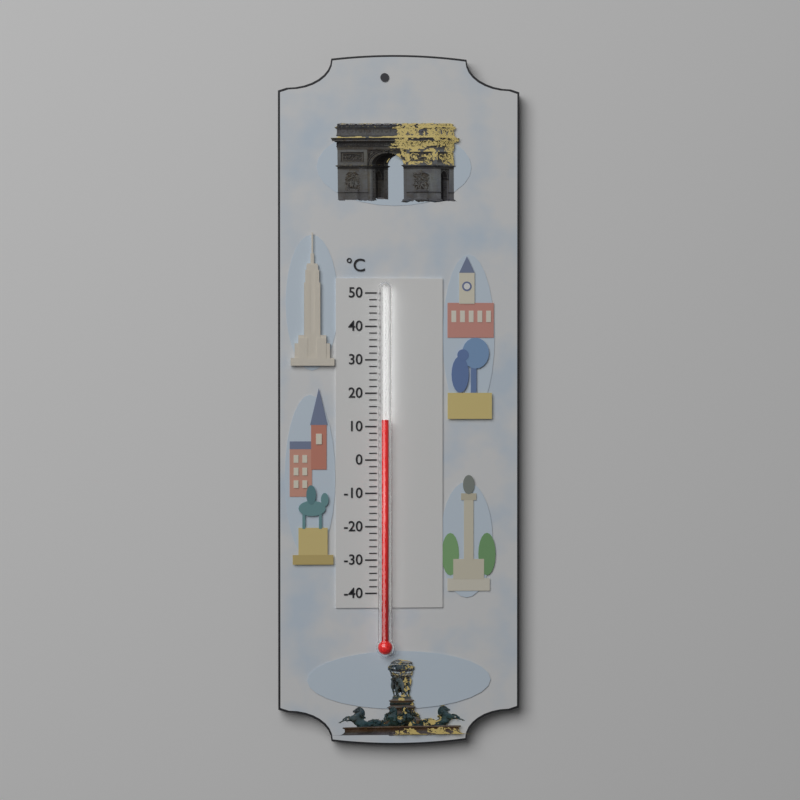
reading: 12 °C
